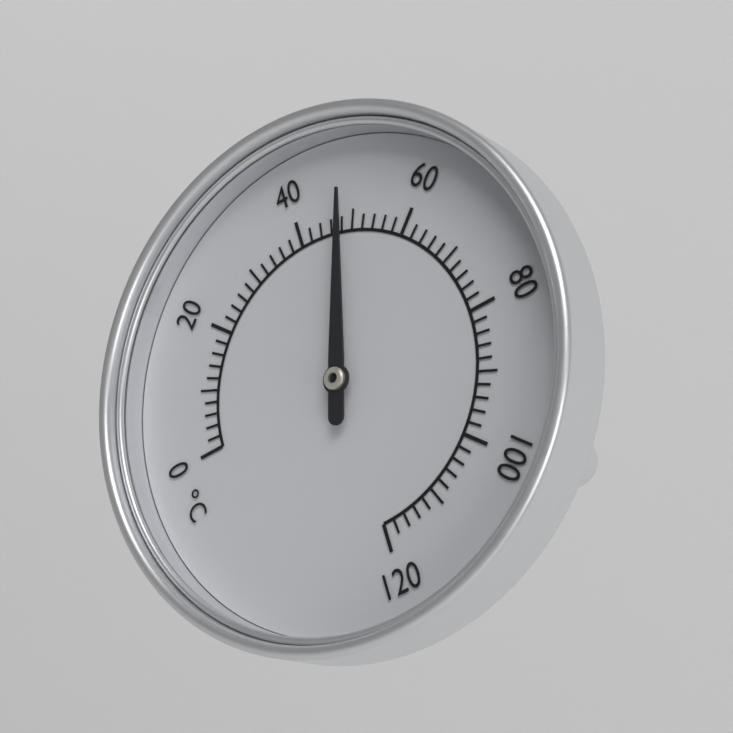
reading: 48 °C
